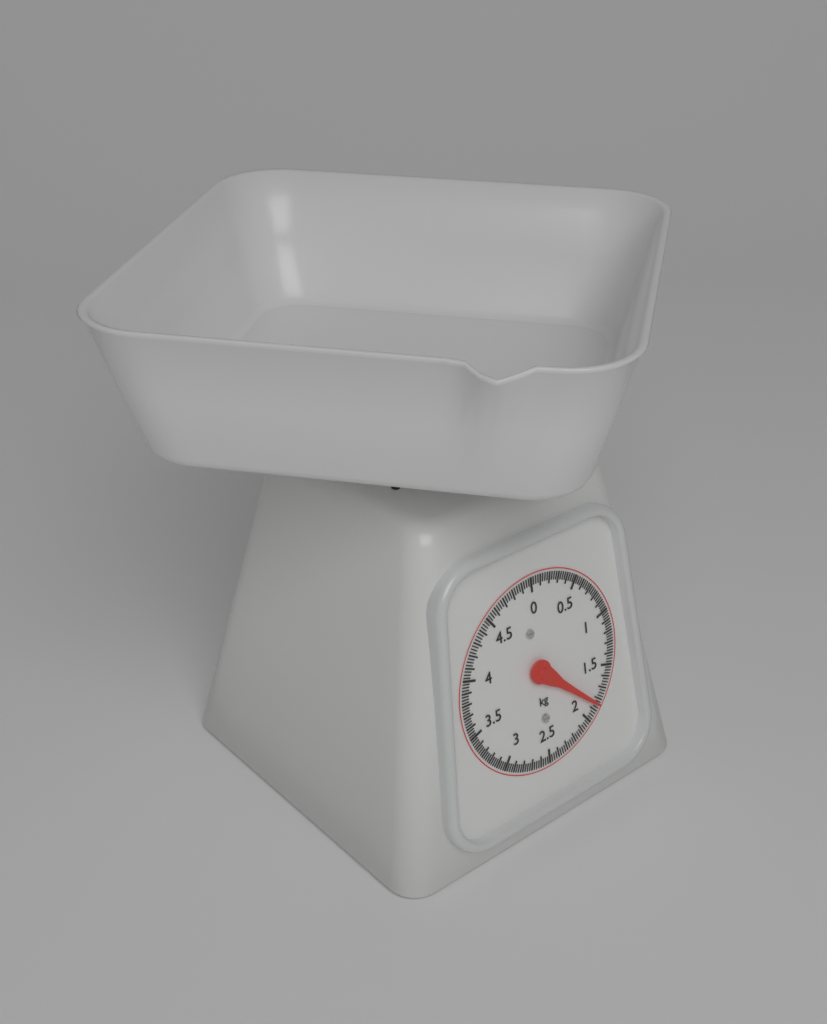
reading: 1.850 kg
